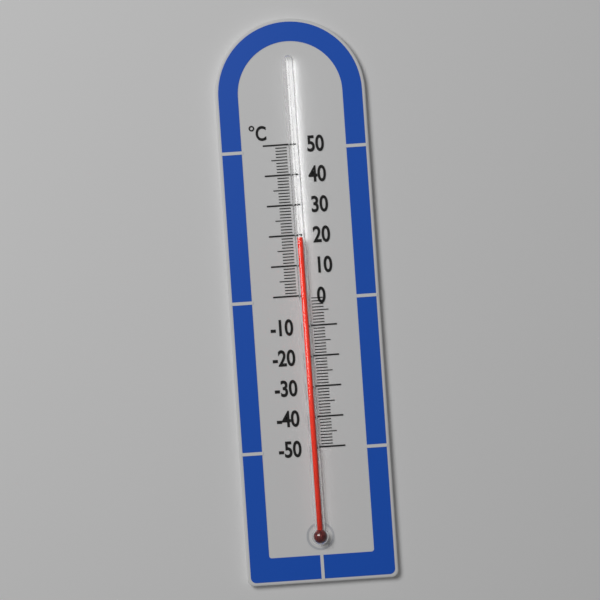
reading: 19 °C
